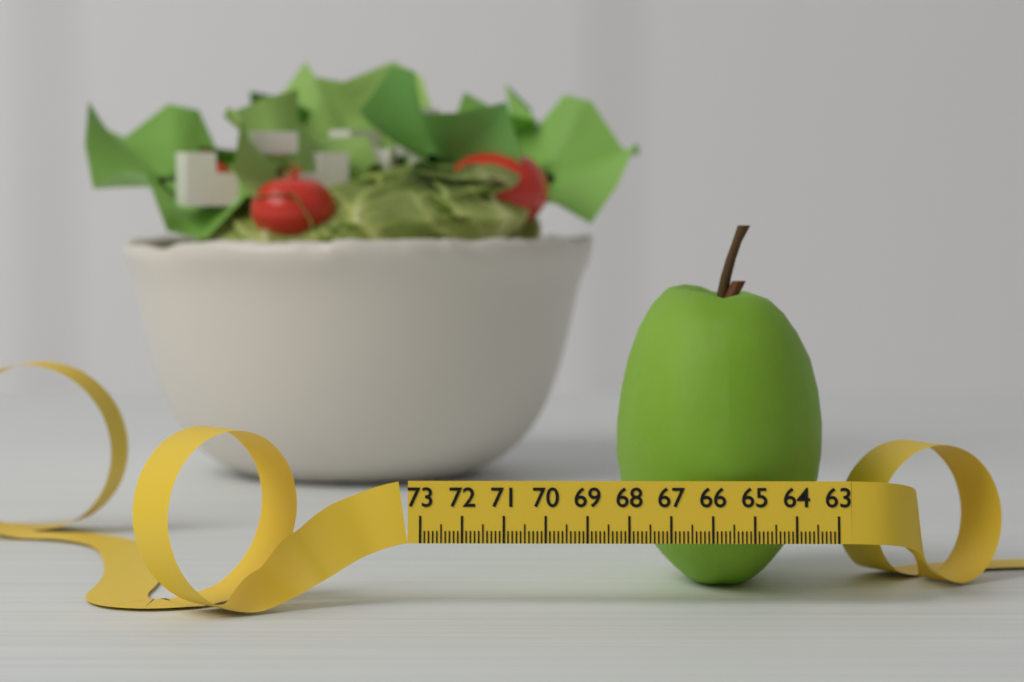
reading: 68.2 (no unit)
